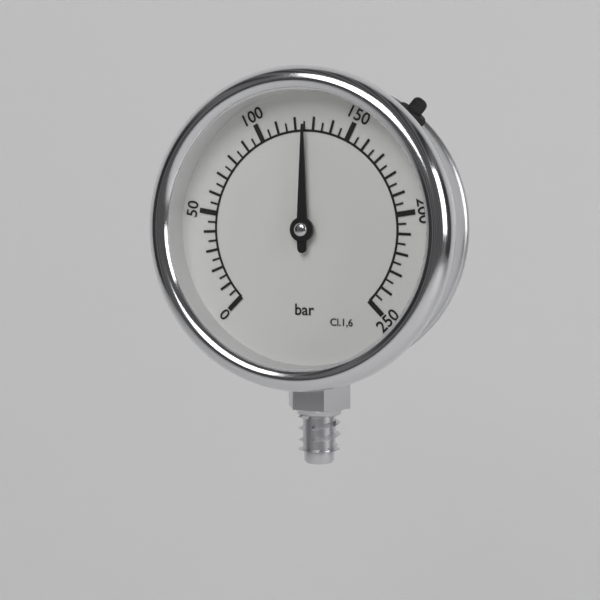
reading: 125 bar
